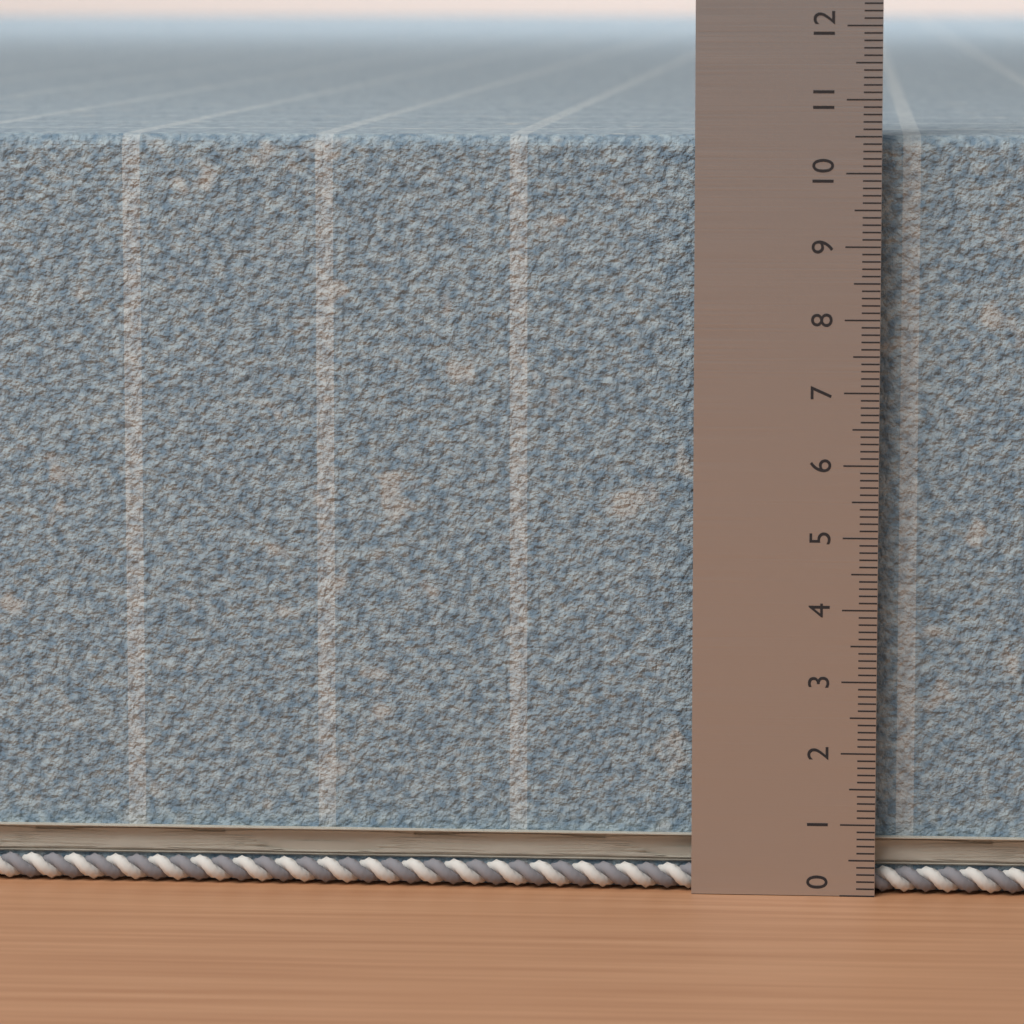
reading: 10.5 (no unit)
